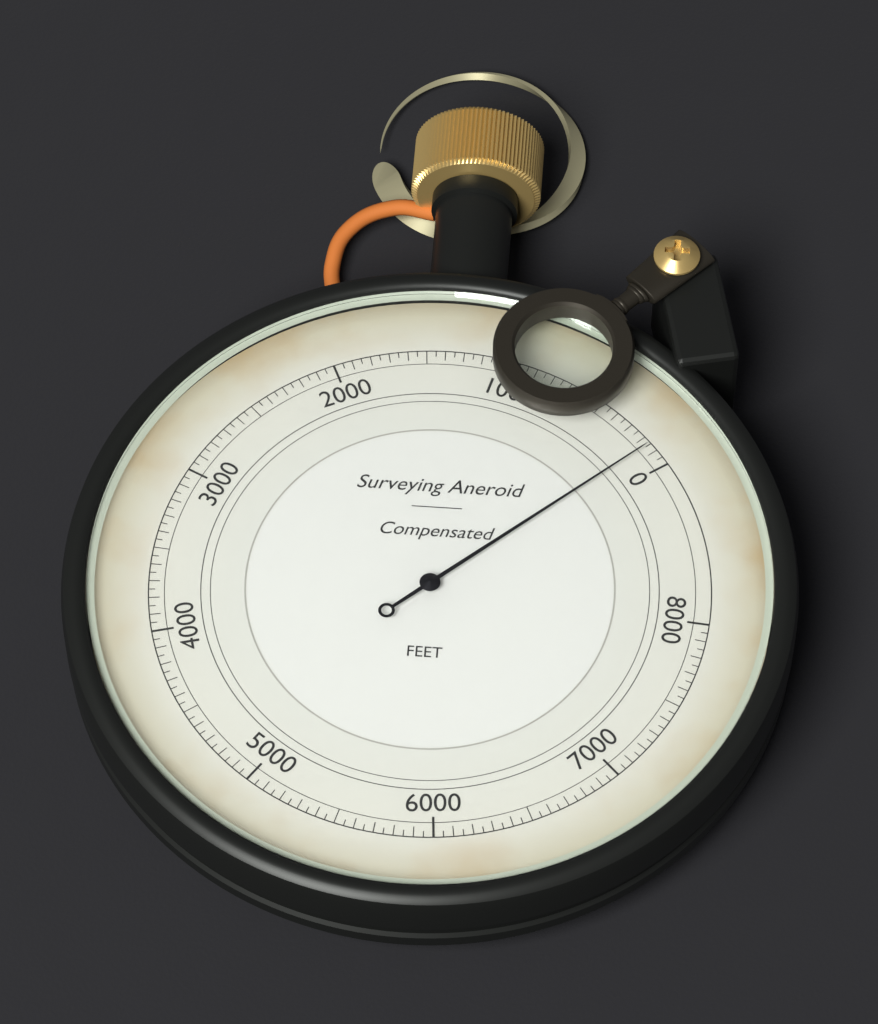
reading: 150 ft
